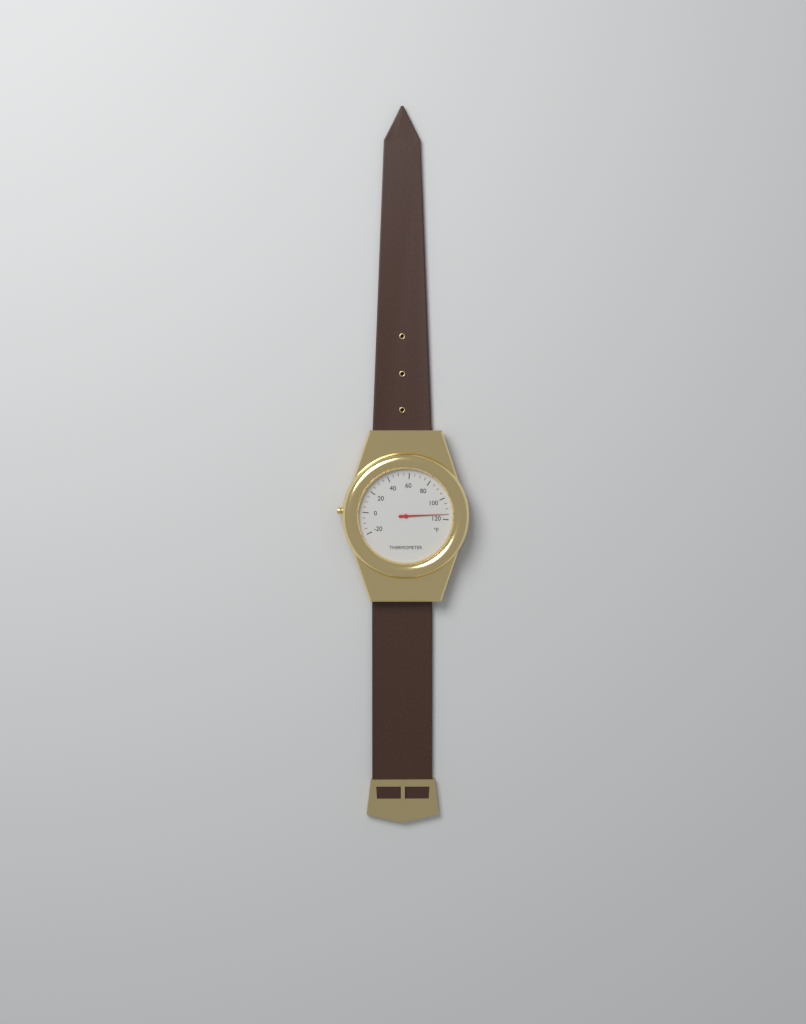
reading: 115 °F
